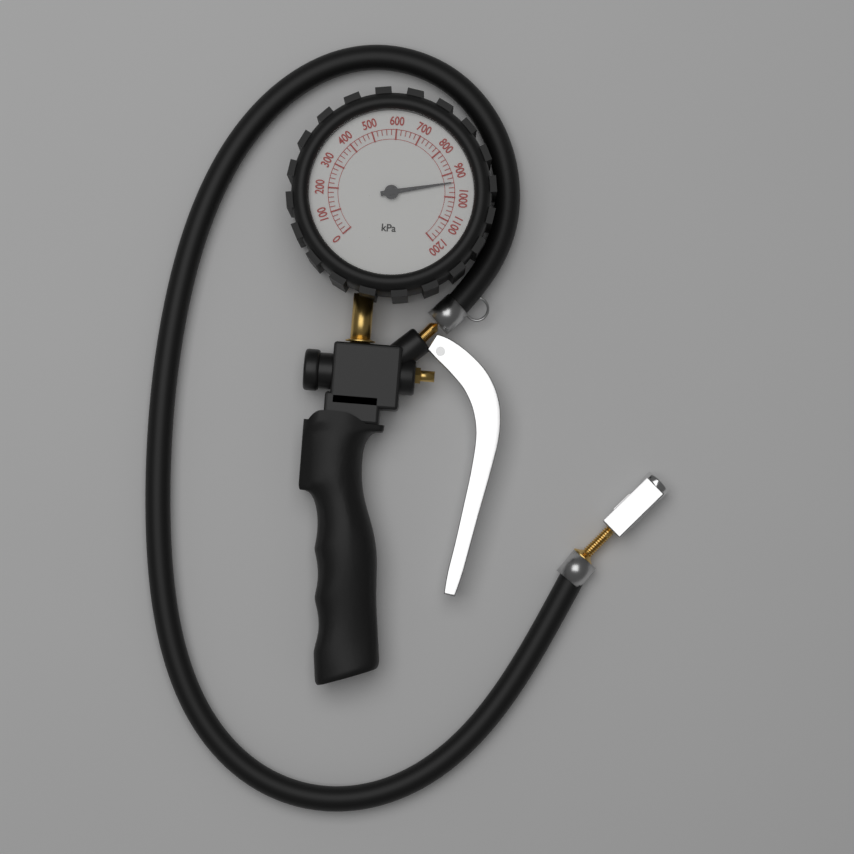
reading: 940 kPa
